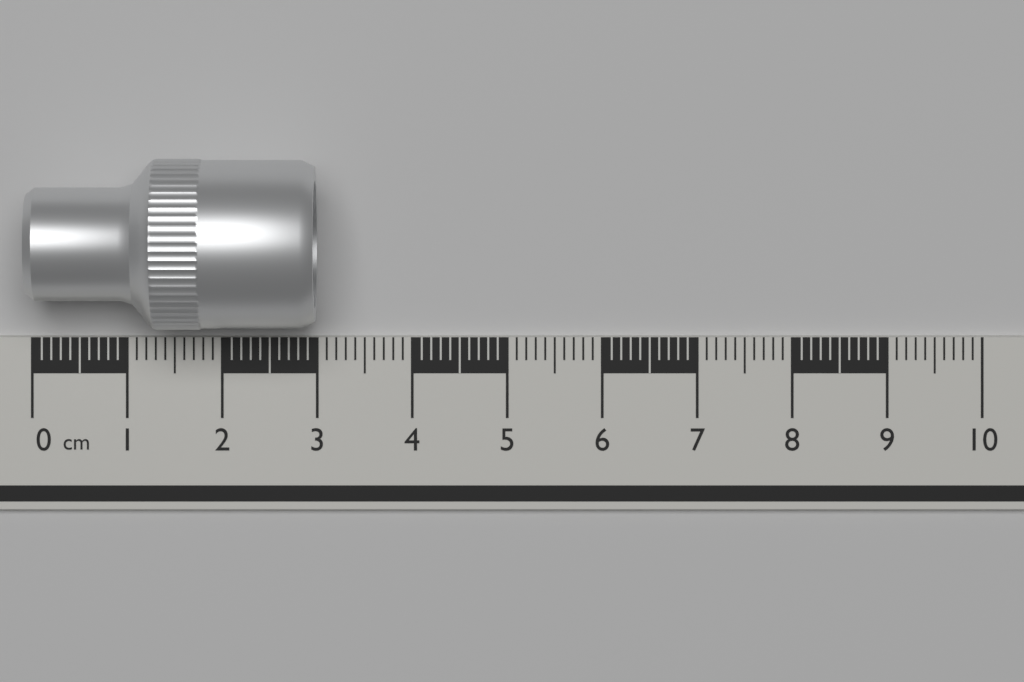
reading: 3.0 cm
